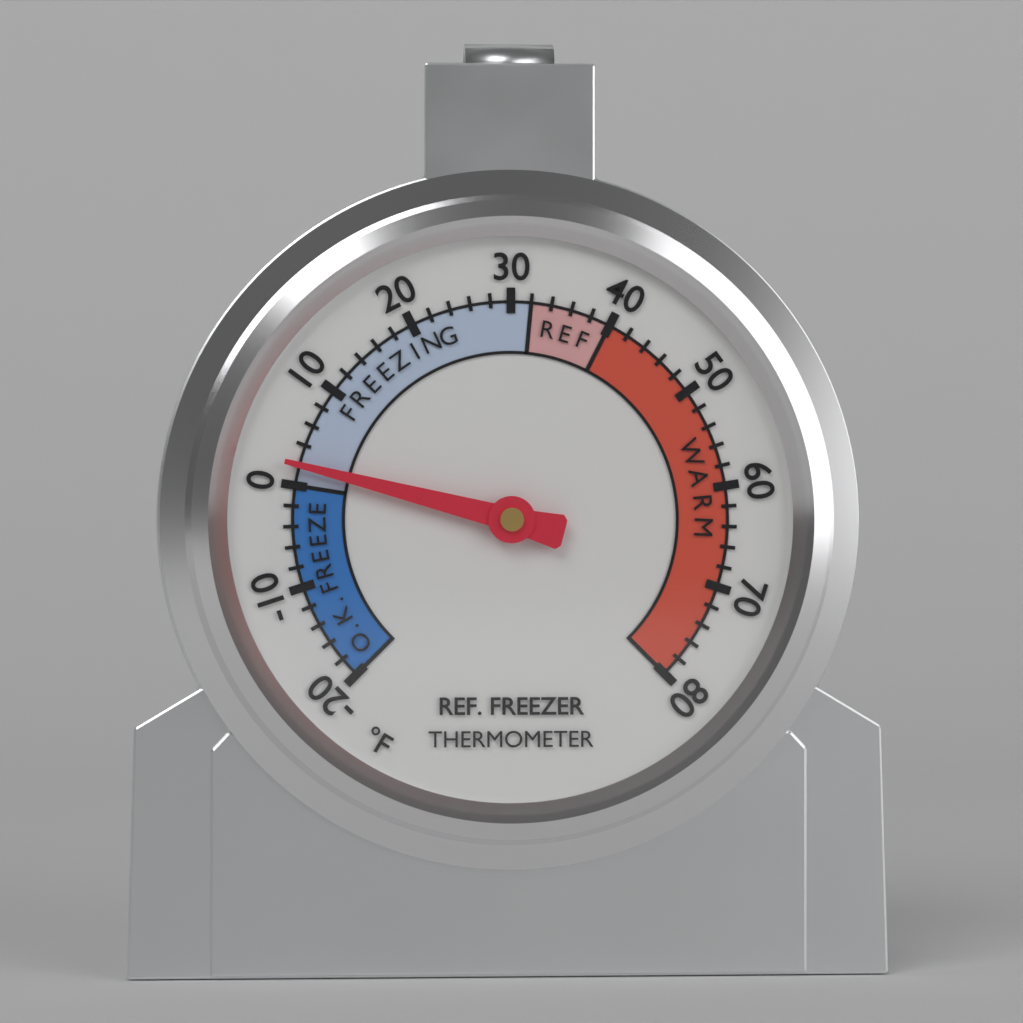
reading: 2 °F
